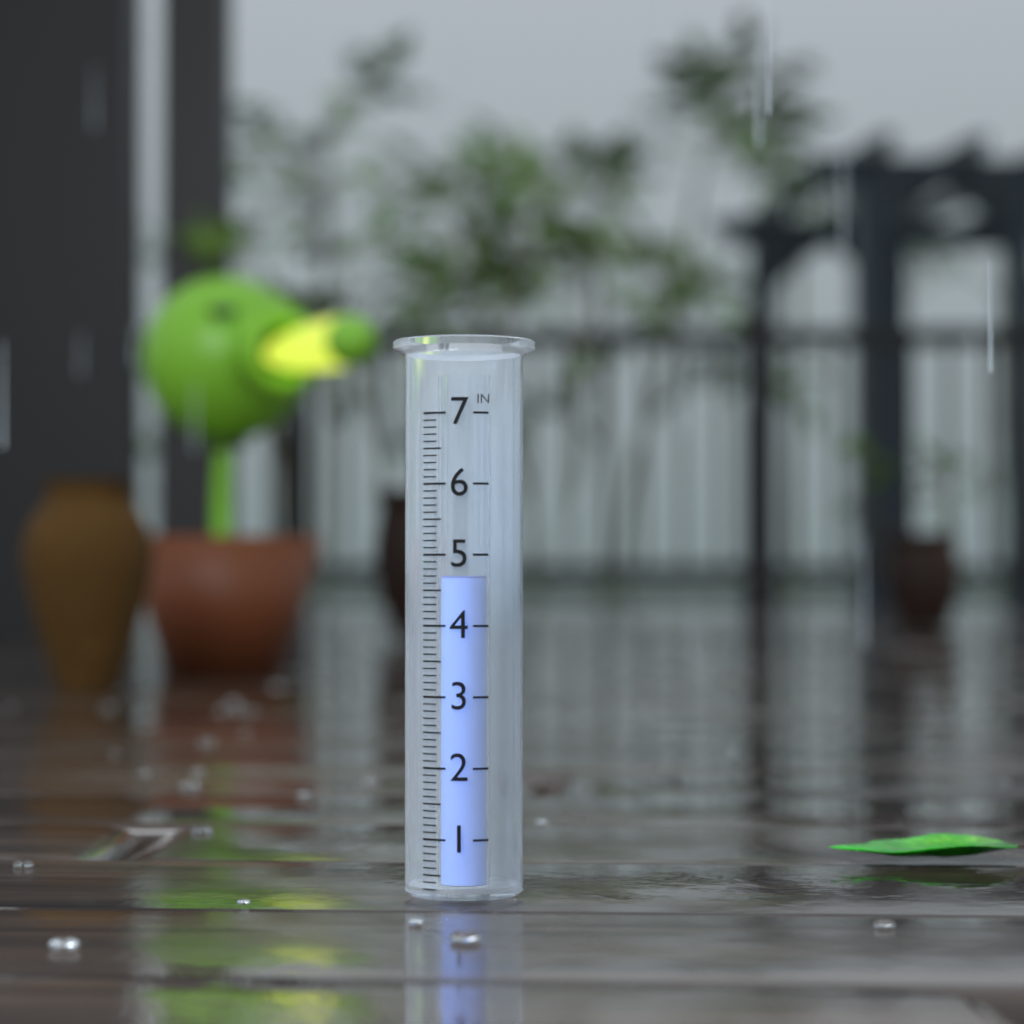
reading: 4.7 in
